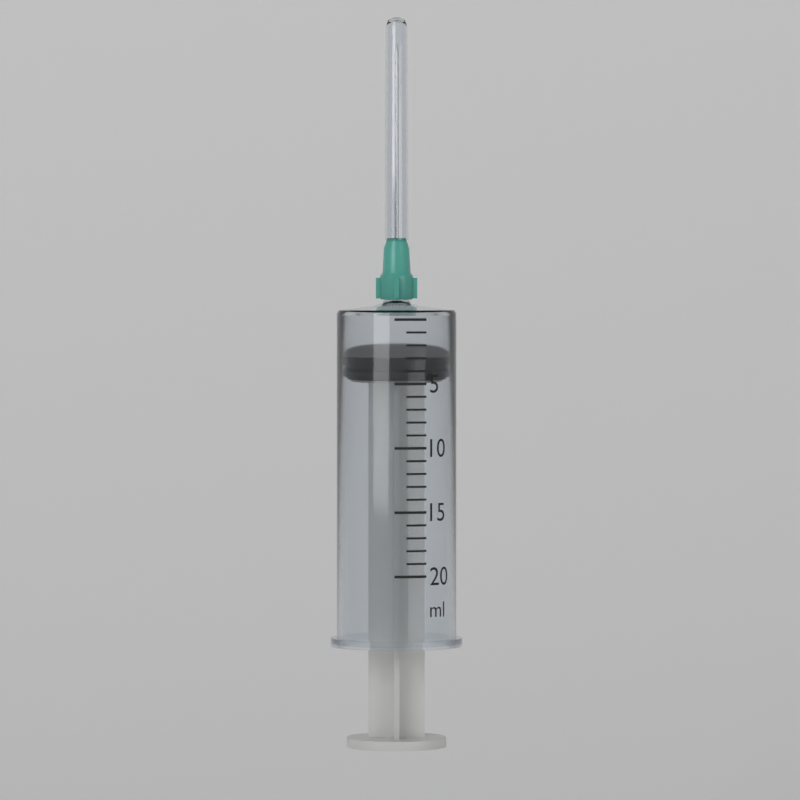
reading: 3 ml
